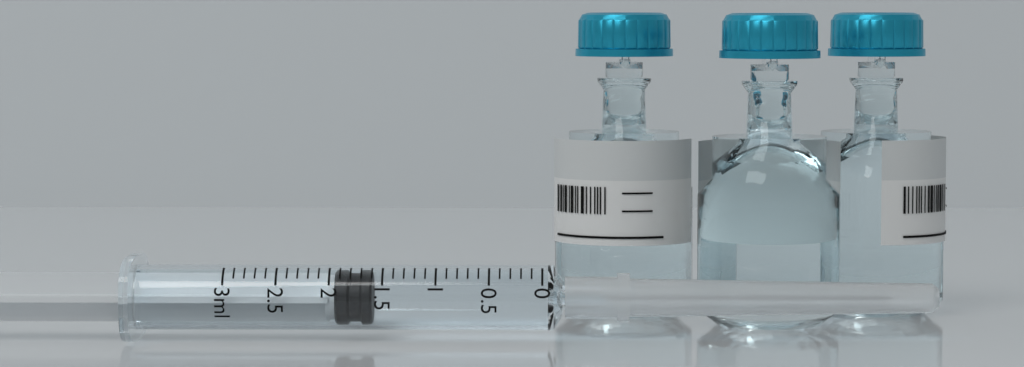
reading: 1.6 ml
